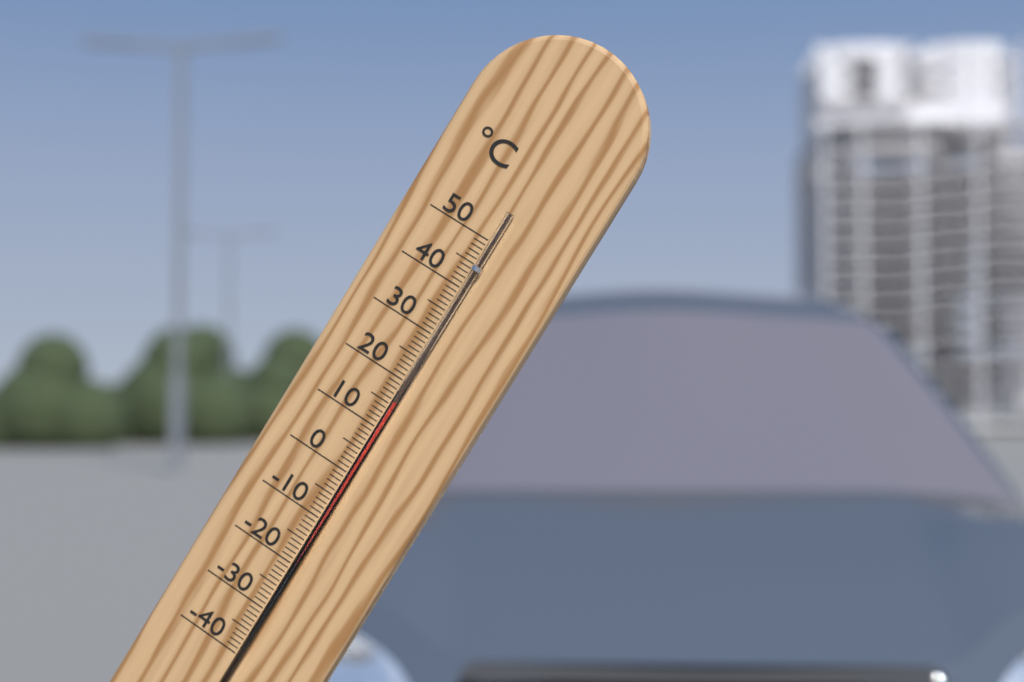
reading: 16 °C
